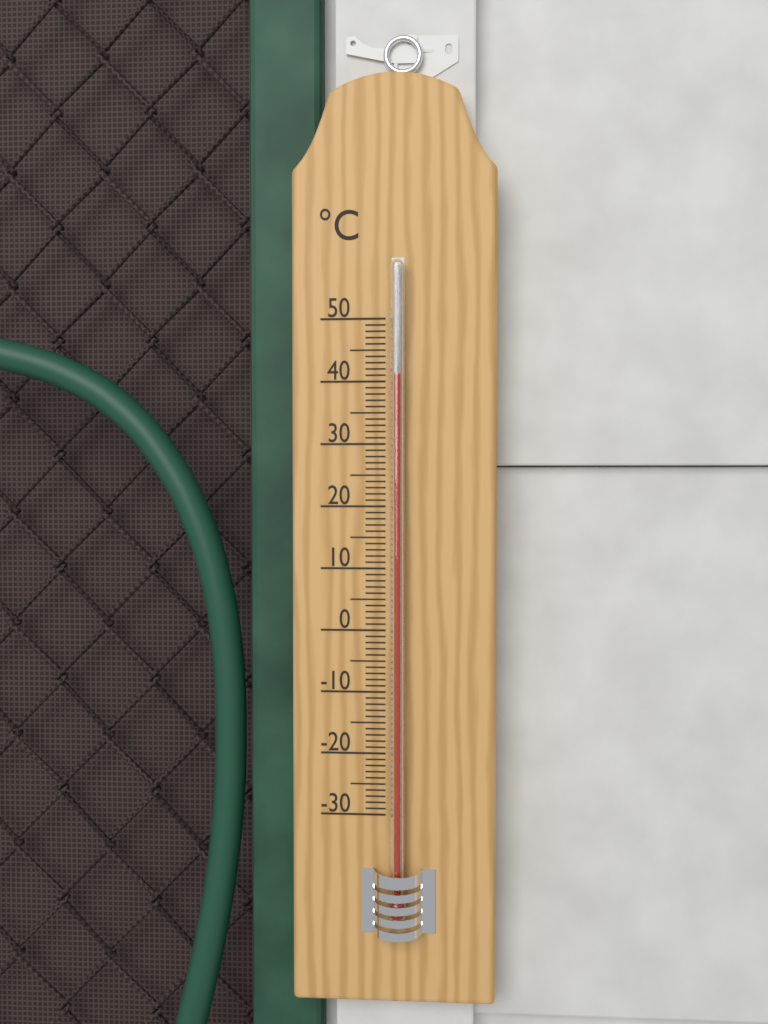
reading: 41 °C
